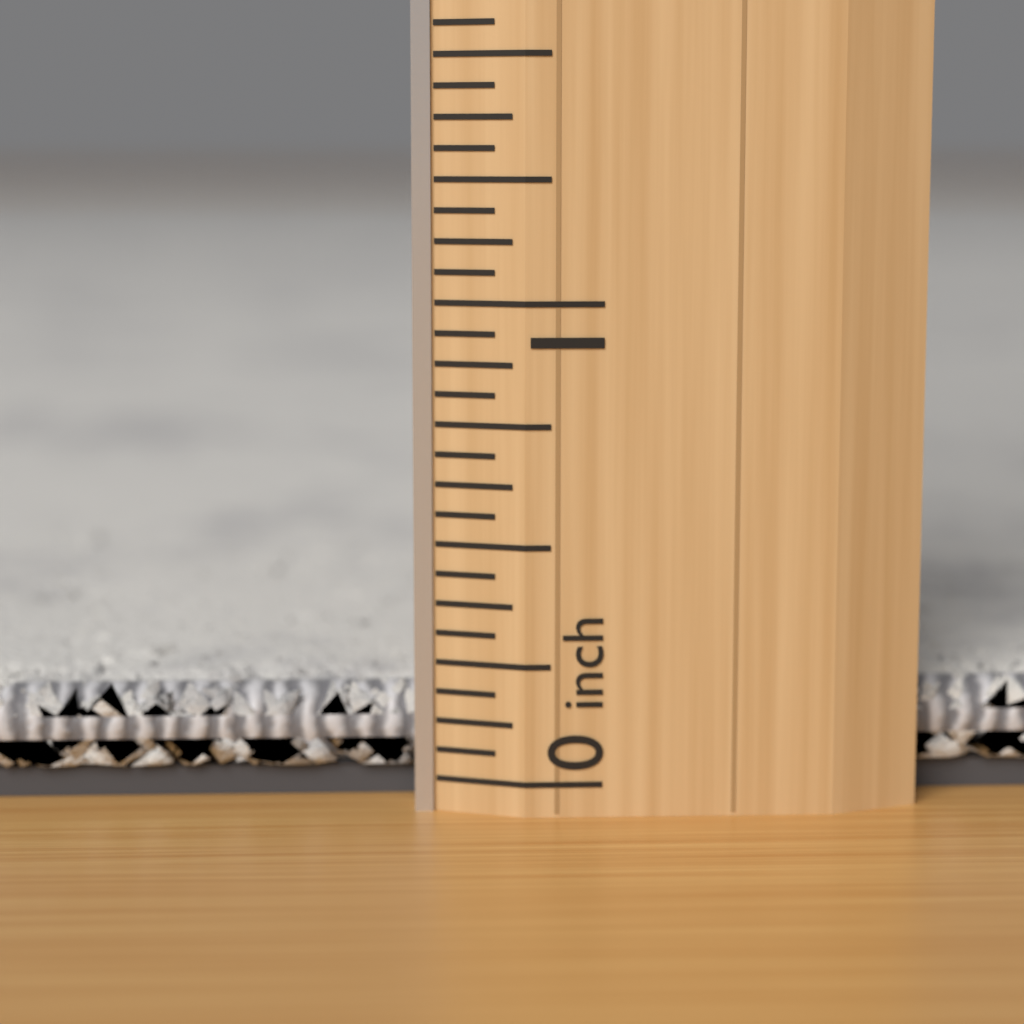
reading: 0.1875 inch
